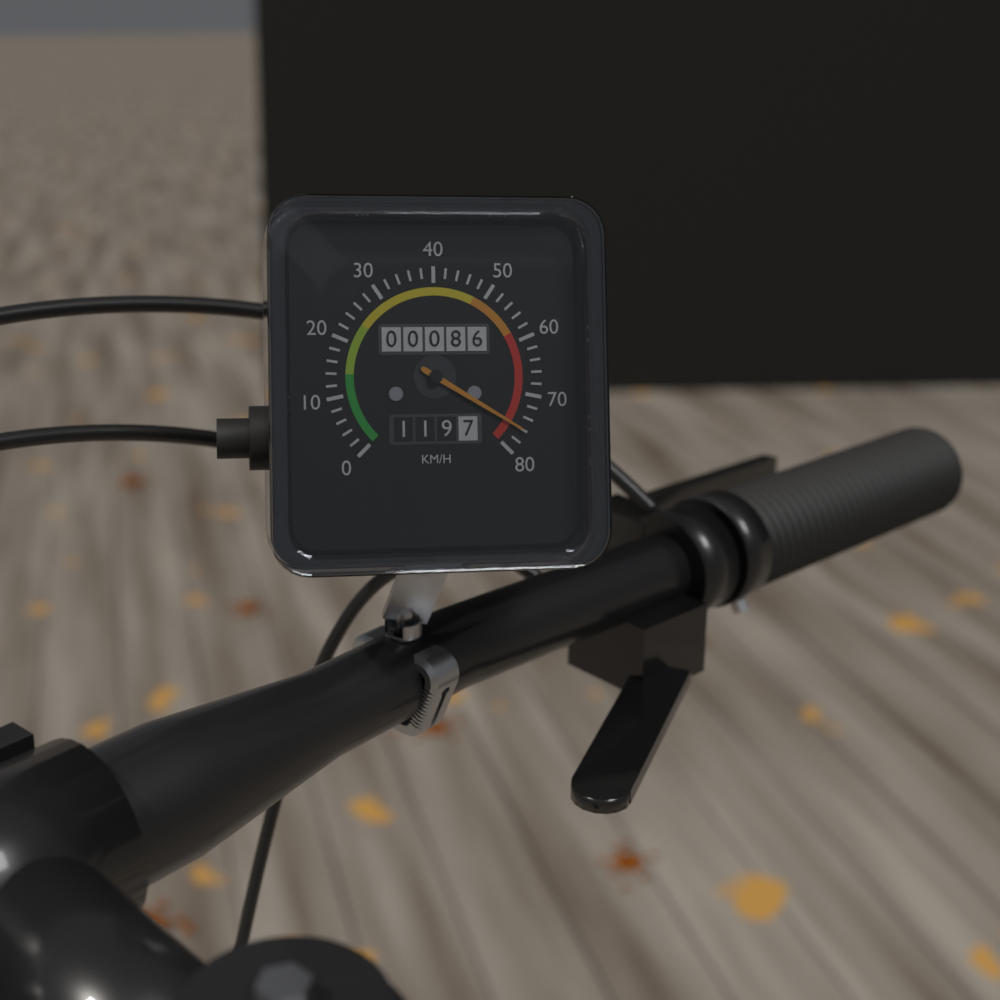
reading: 76 km/h
